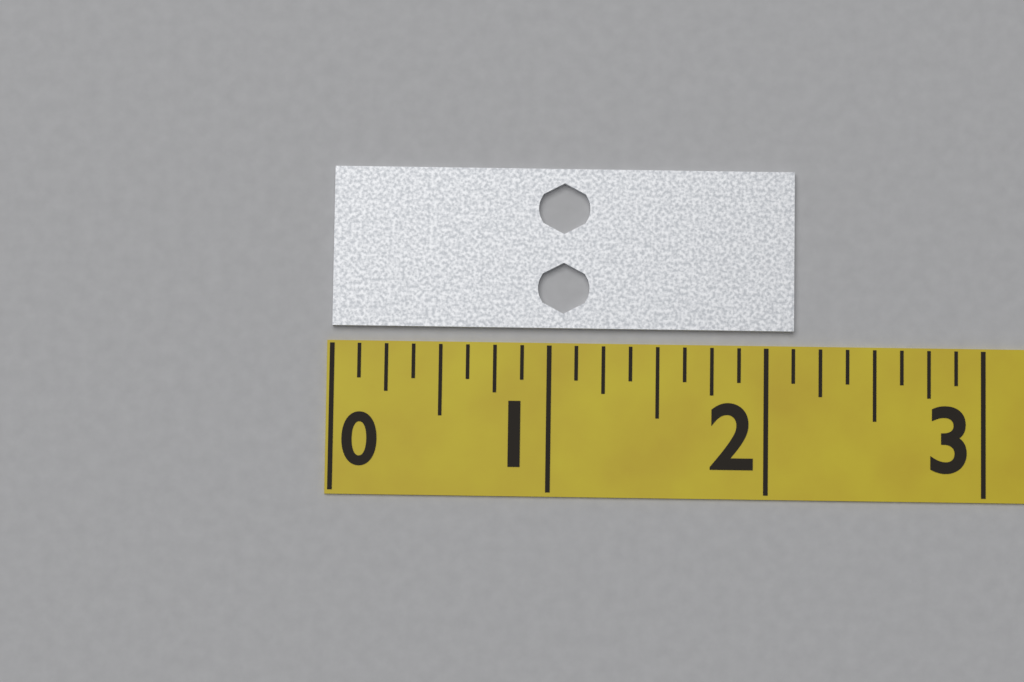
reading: 2.125 (no unit)
